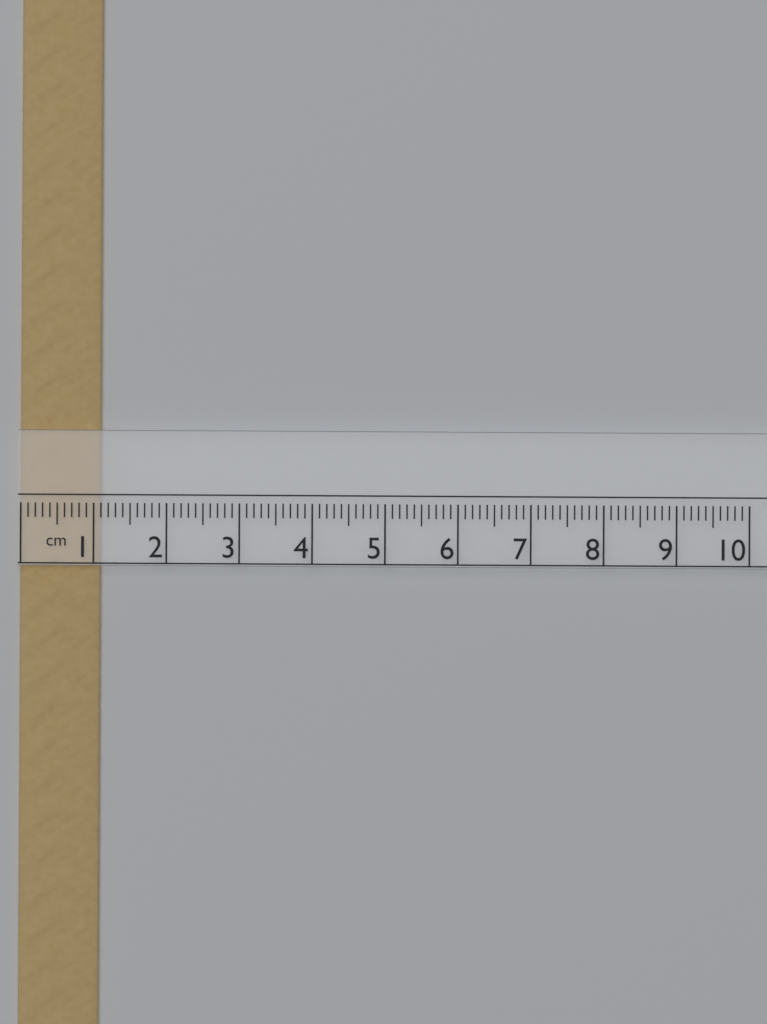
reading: 1.1 cm
